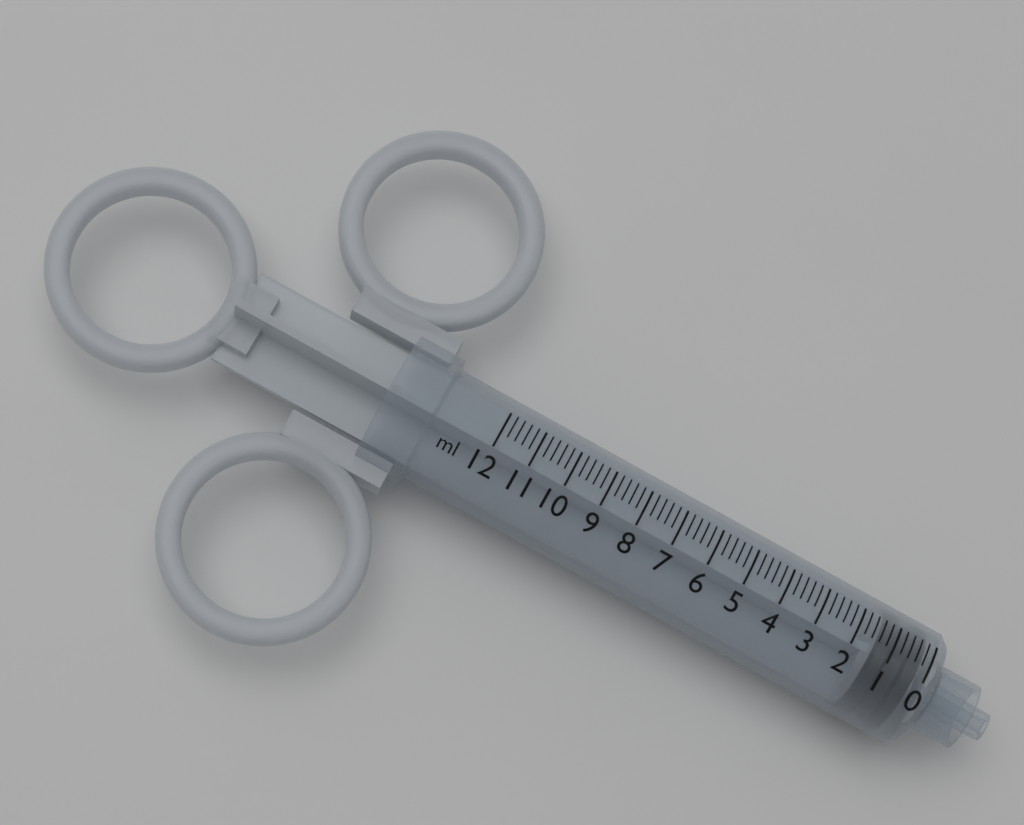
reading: 0.2 ml
